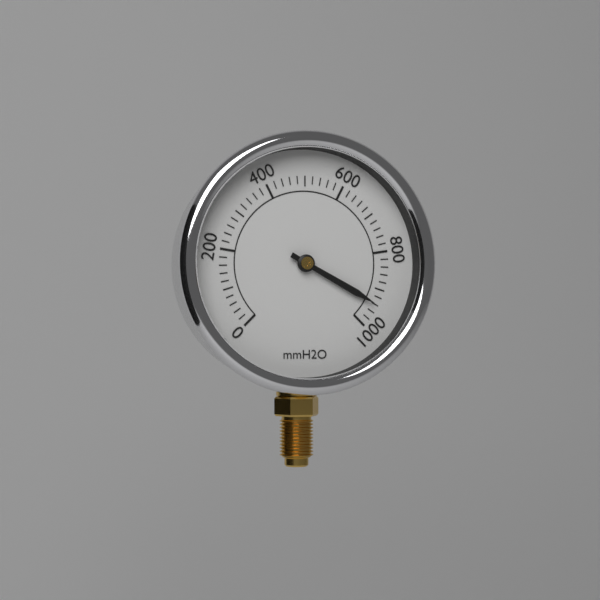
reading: 940 mmH2O
